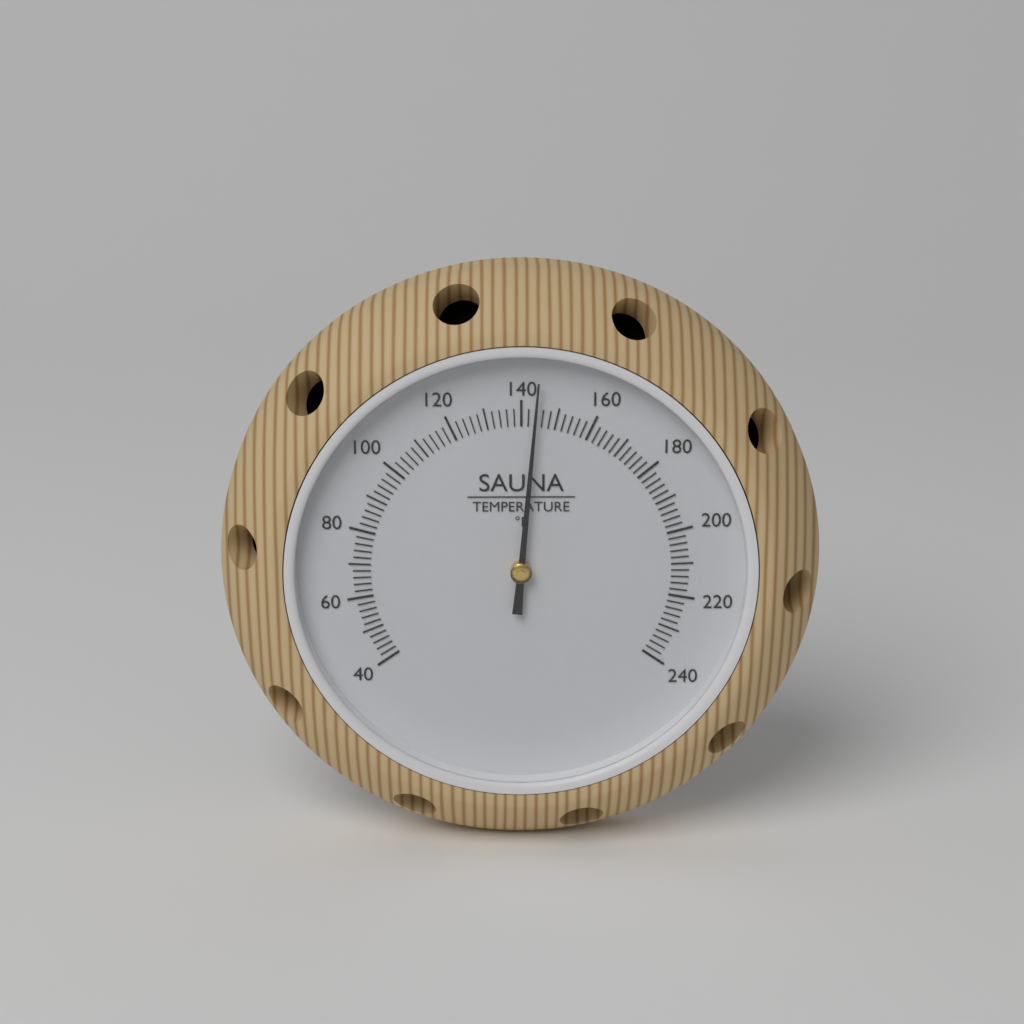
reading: 144 °F
